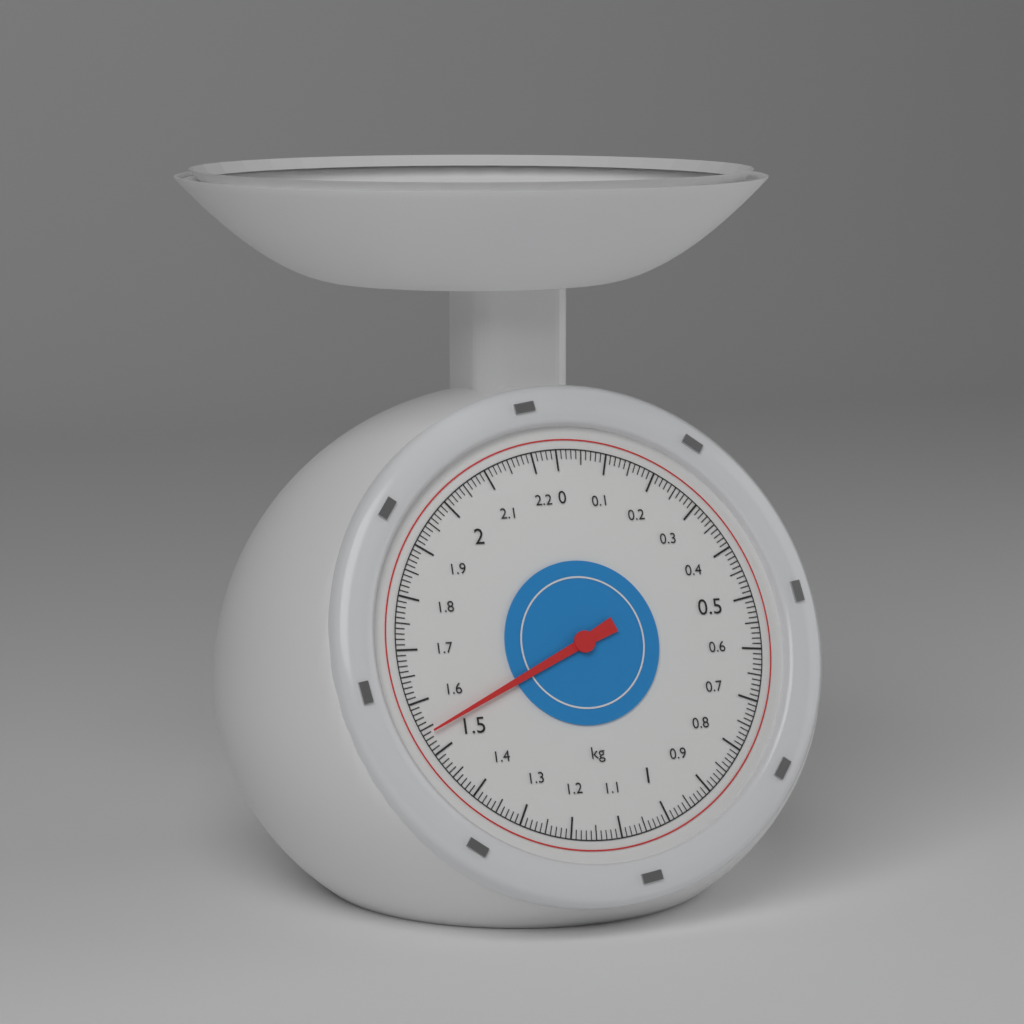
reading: 1.54 kg
